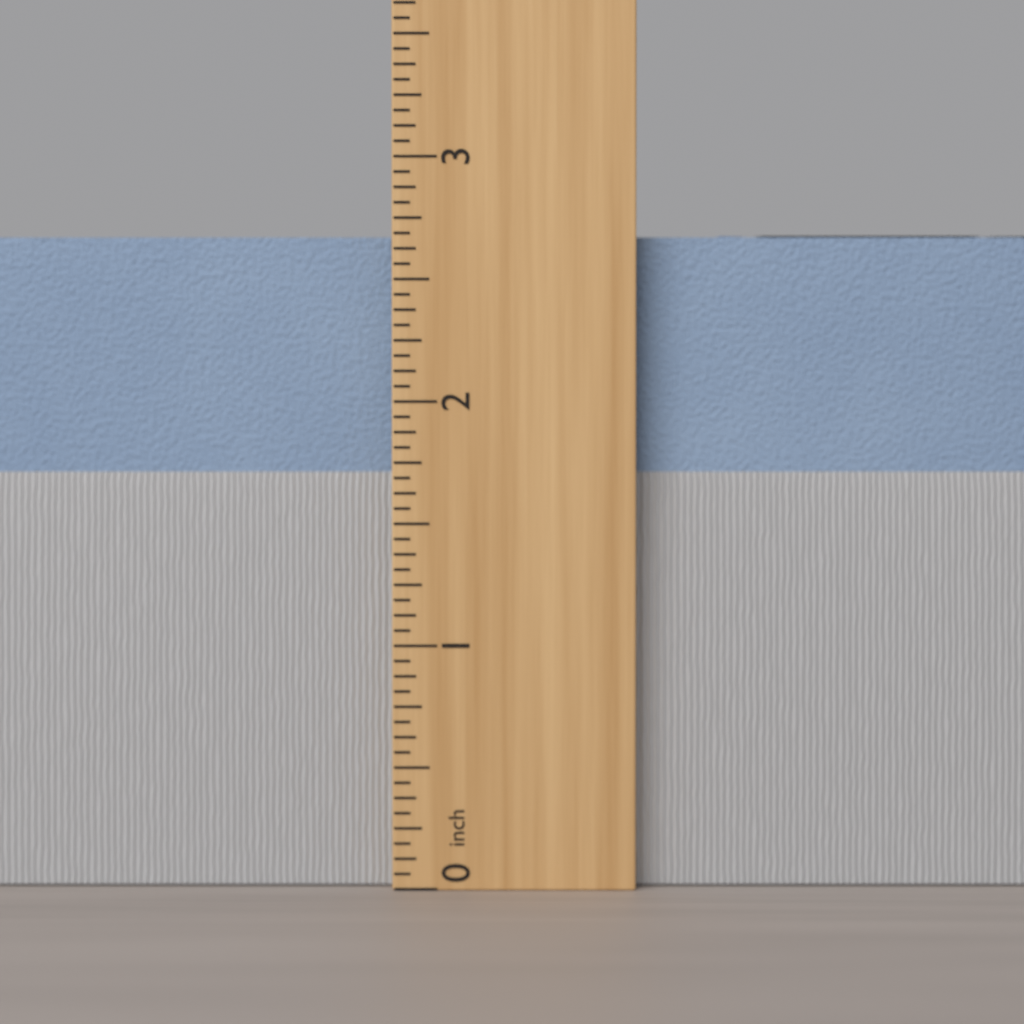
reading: 2.6875 inch
